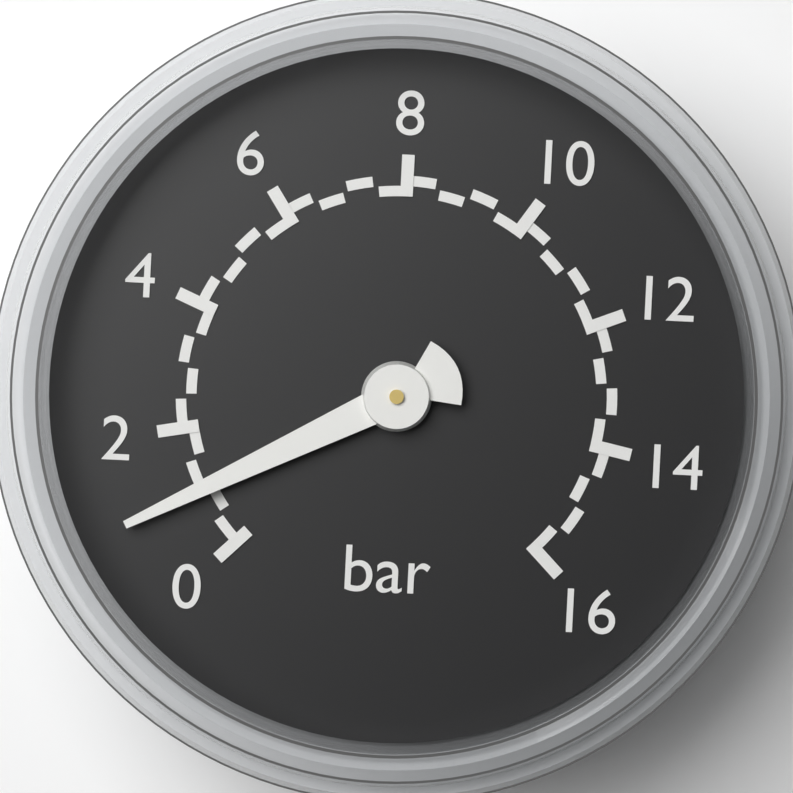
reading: 1.0 bar
